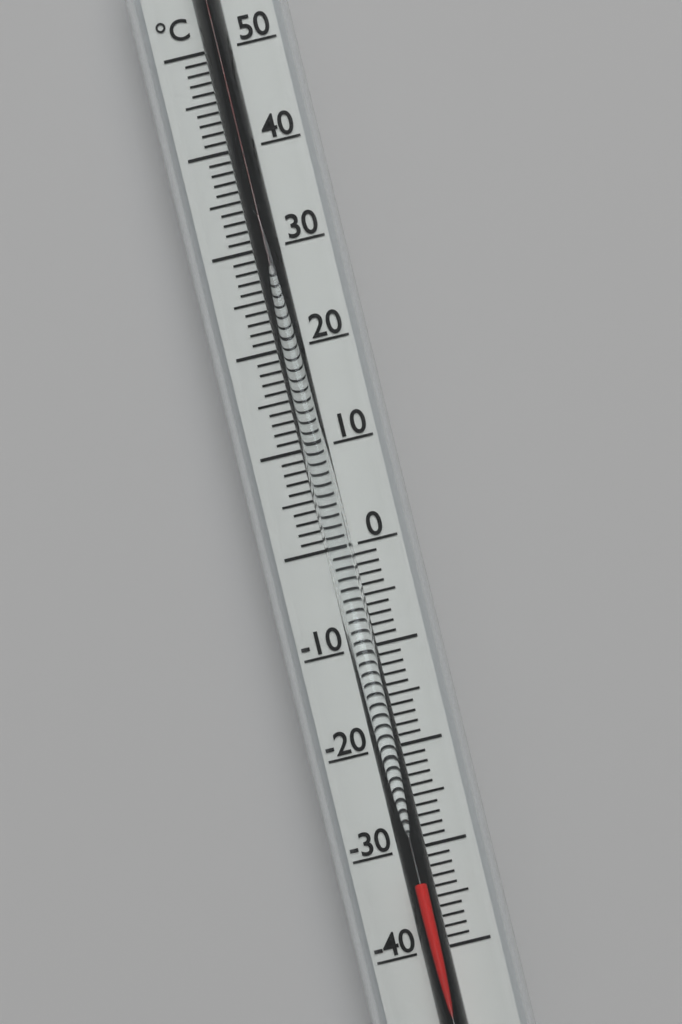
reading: -33 °C
